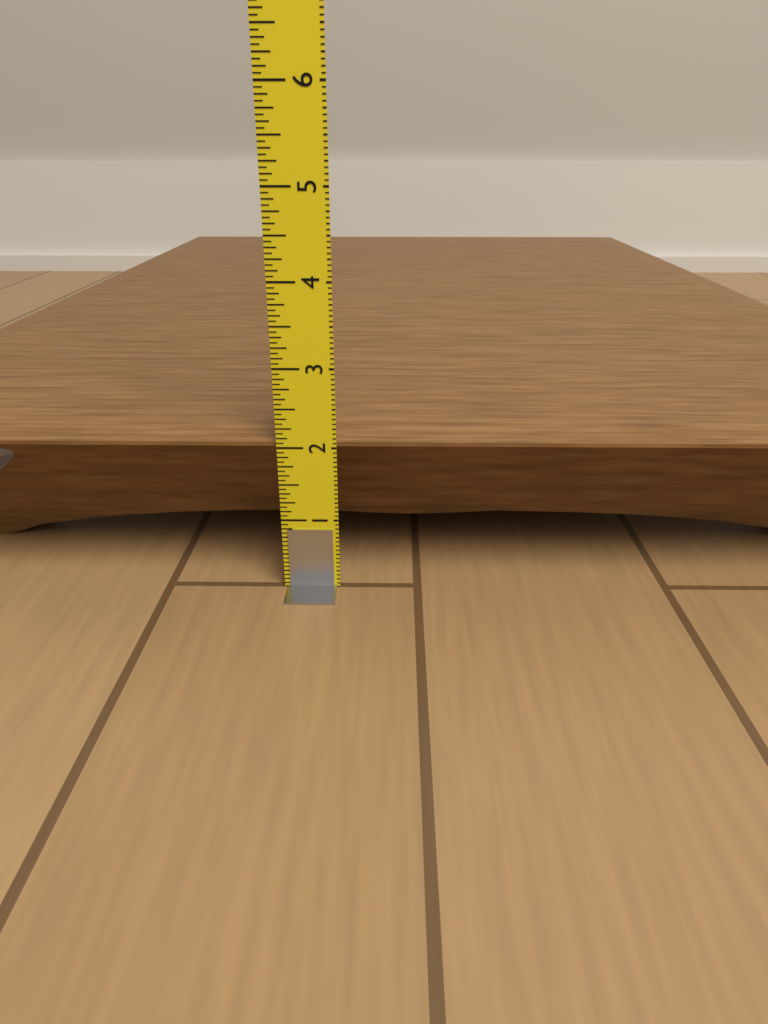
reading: 2.1250 in
